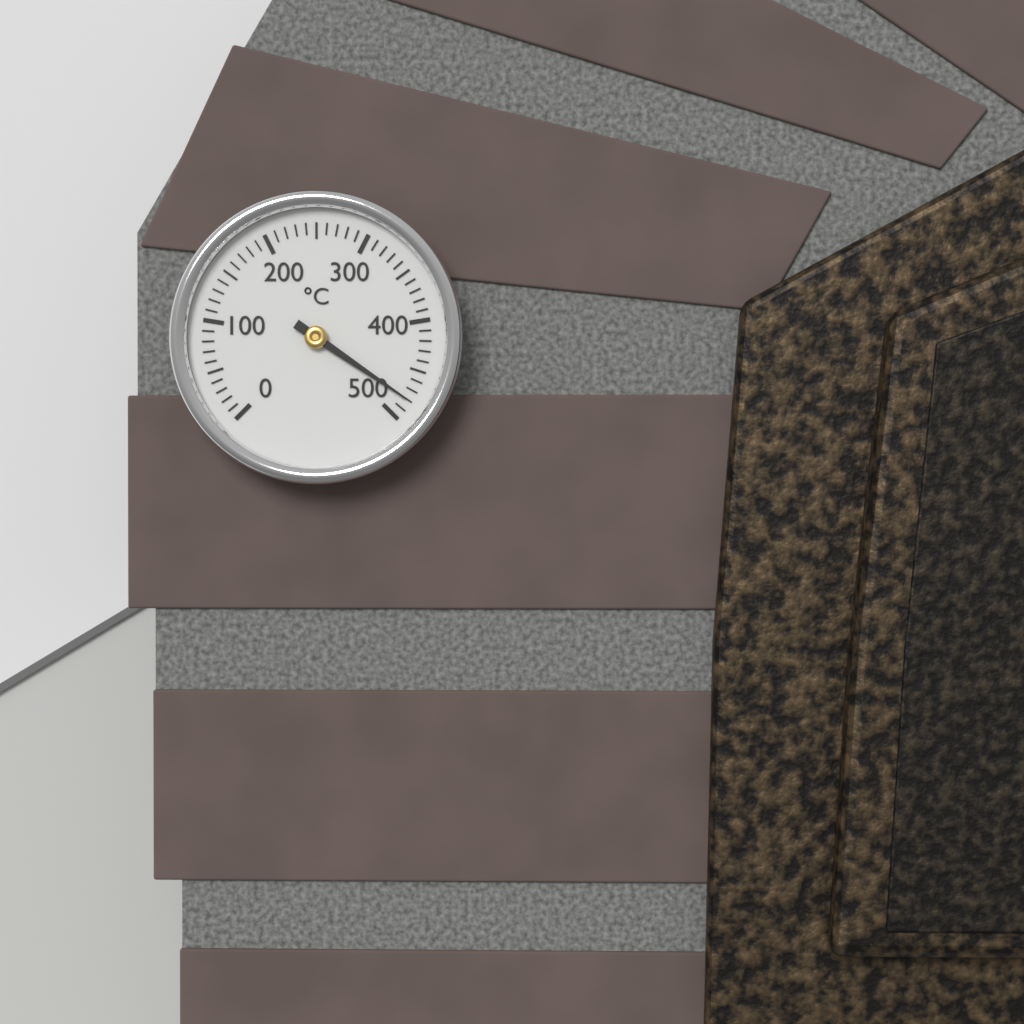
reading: 480 °C
